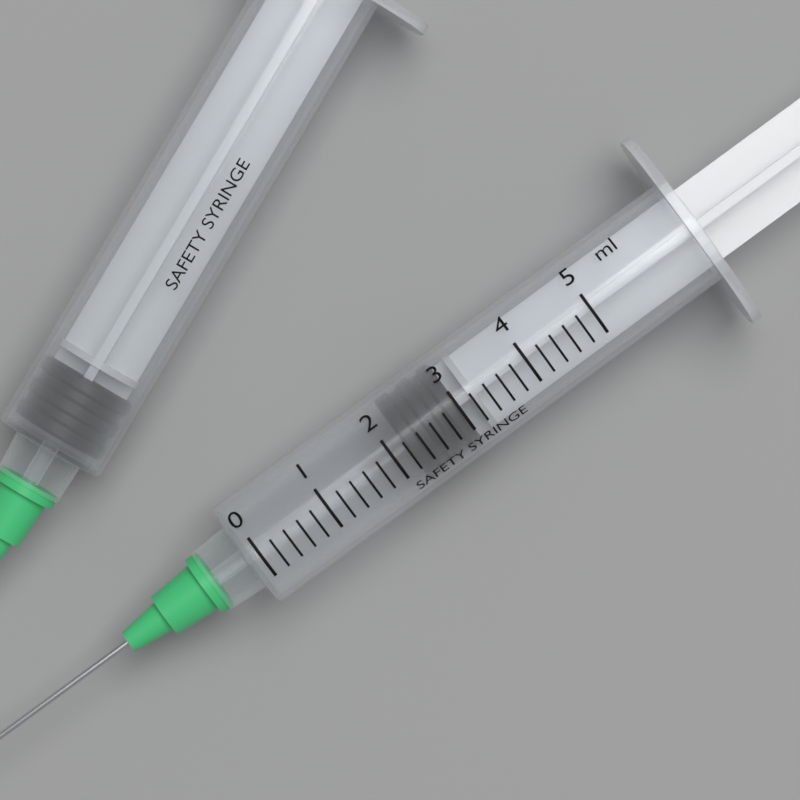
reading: 2.2 ml
